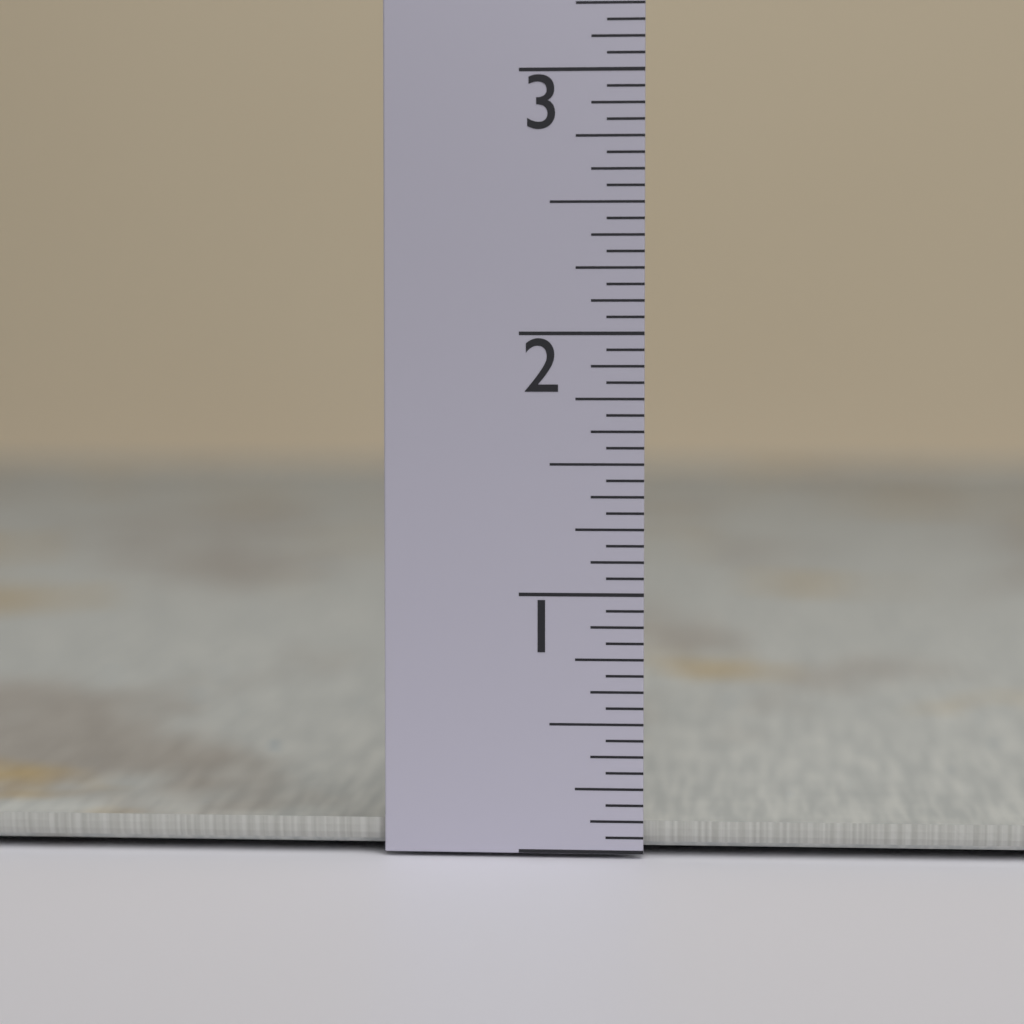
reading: 0.1250 in
